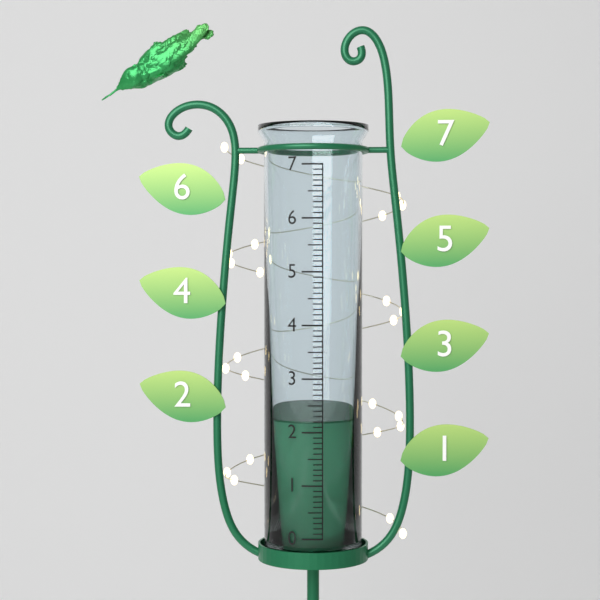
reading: 2.2 (no unit)
